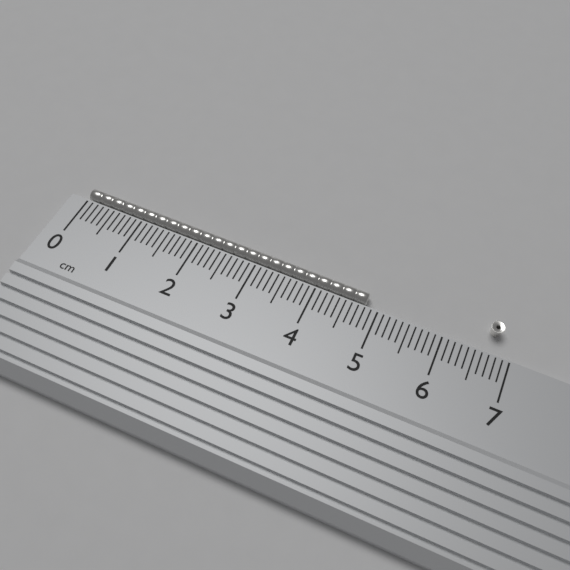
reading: 4.8 cm
